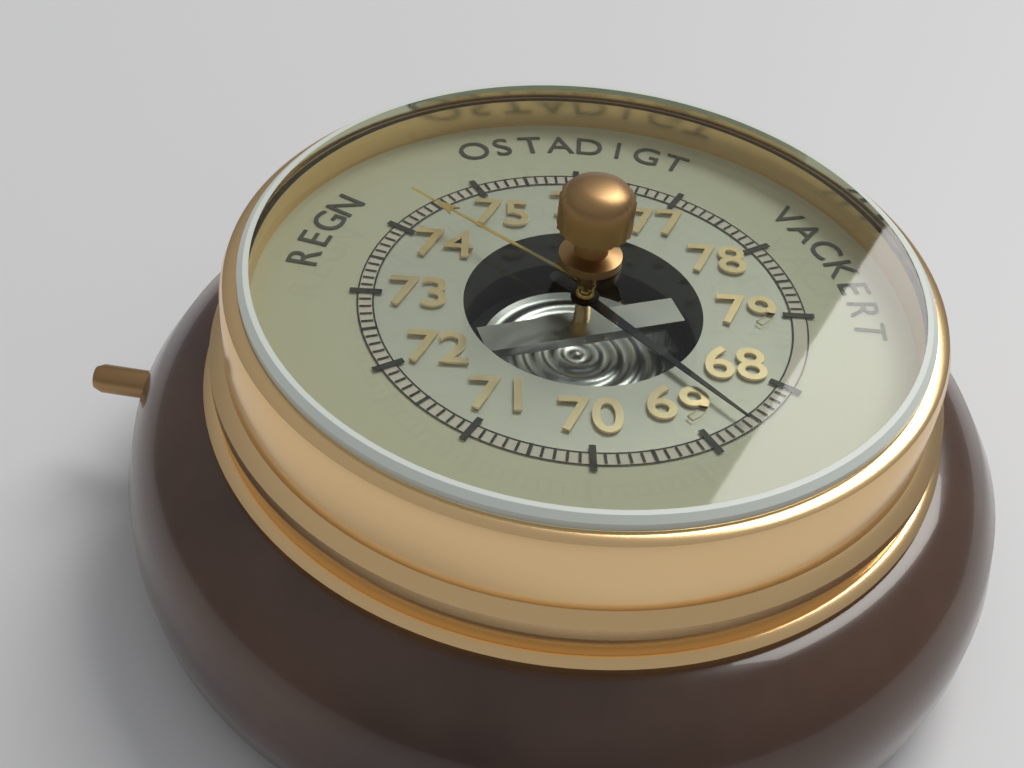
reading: 68.6 (no unit)
